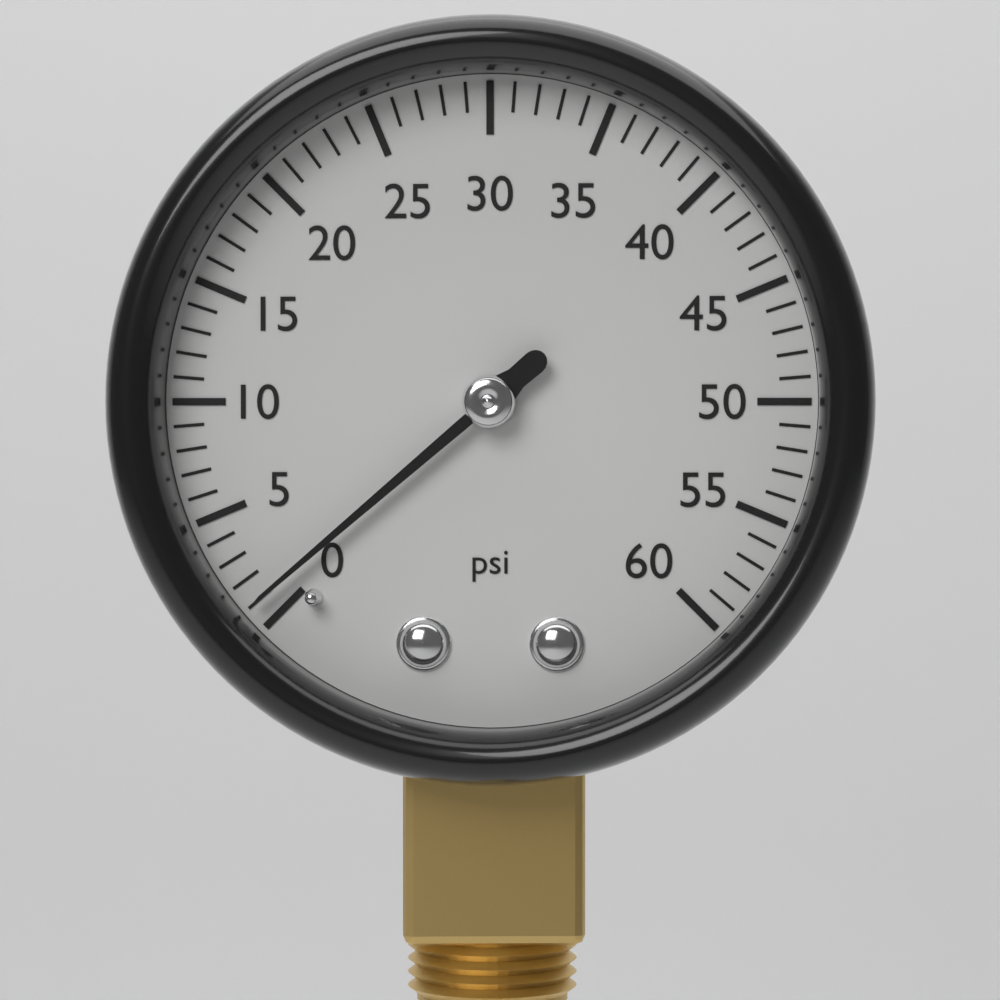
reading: 1 psi
